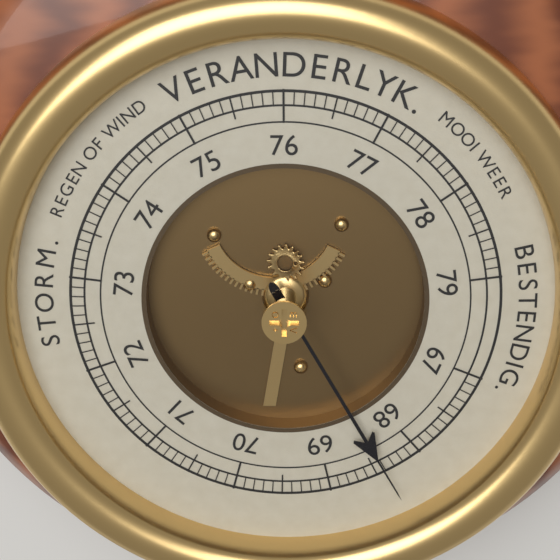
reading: 68.4 (no unit)
